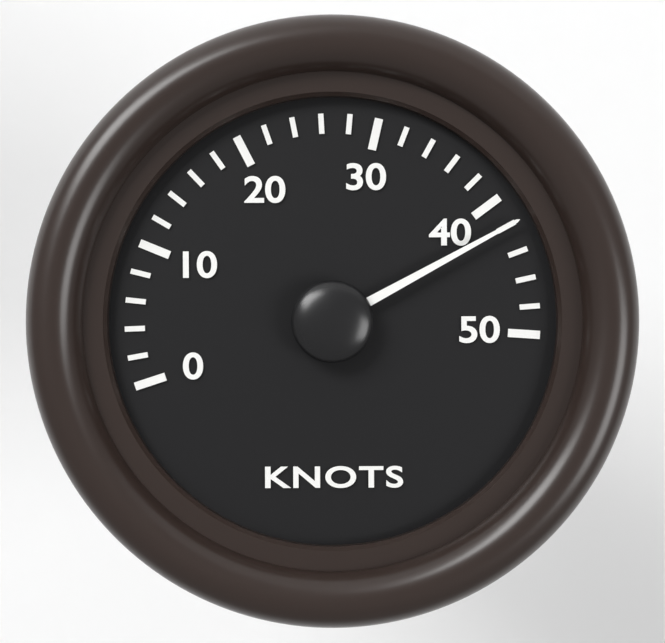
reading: 42 knots
